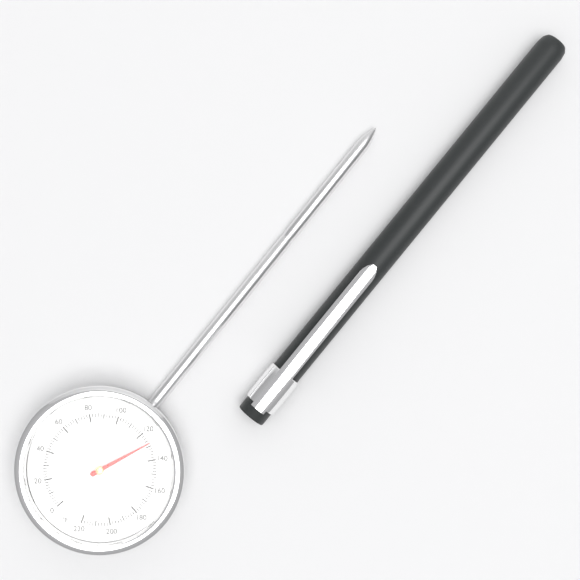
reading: 128 °F
